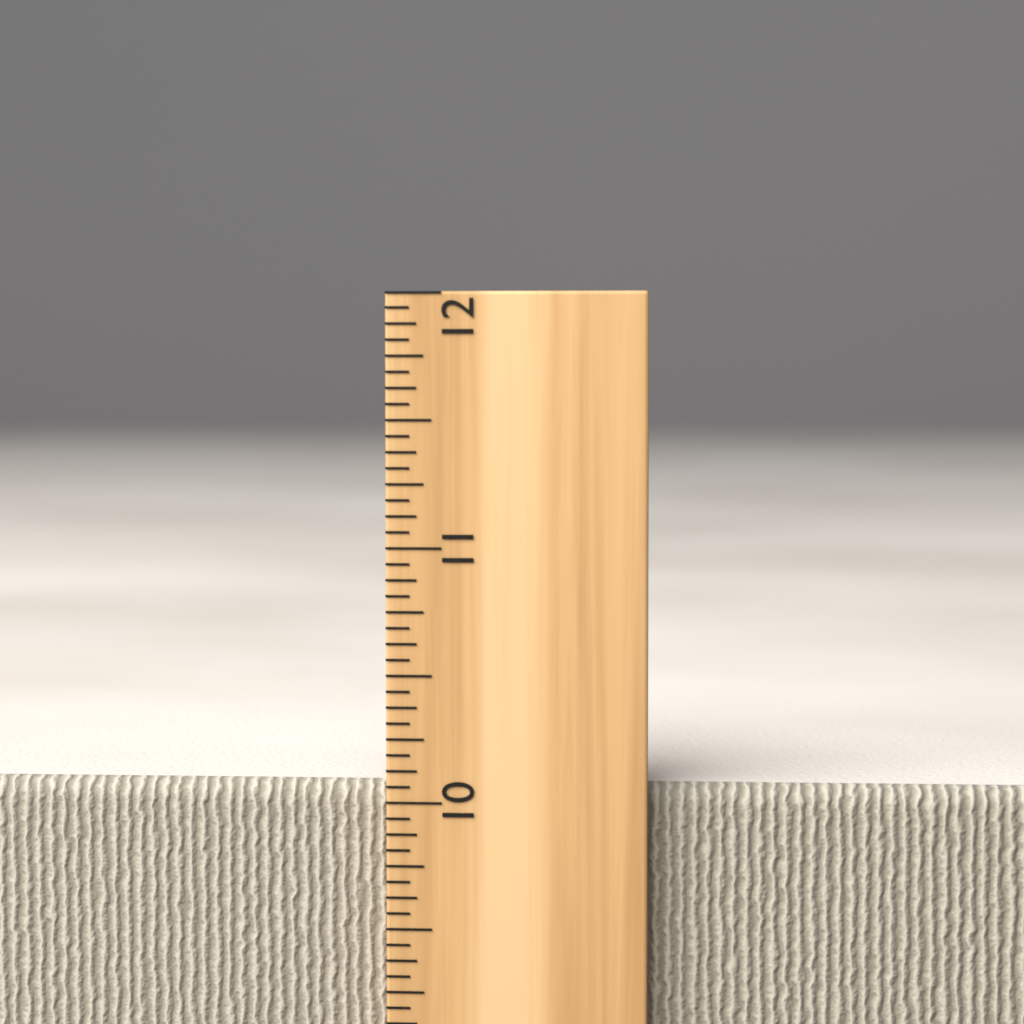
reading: 10.0625 inch
